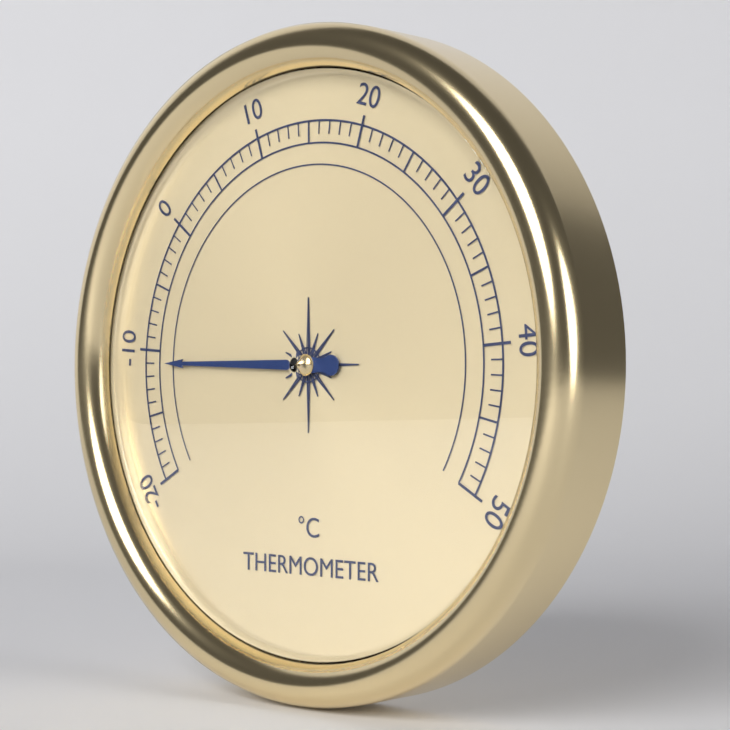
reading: -11 °C
